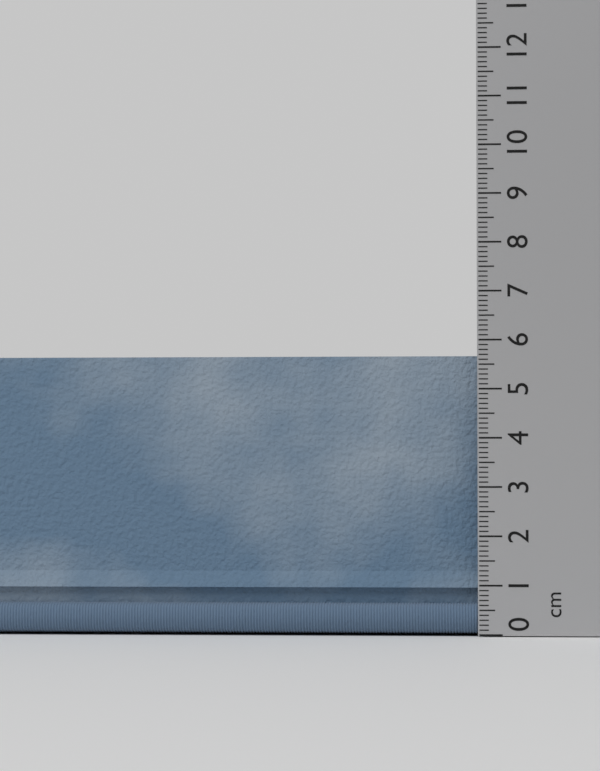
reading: 5.9 cm
